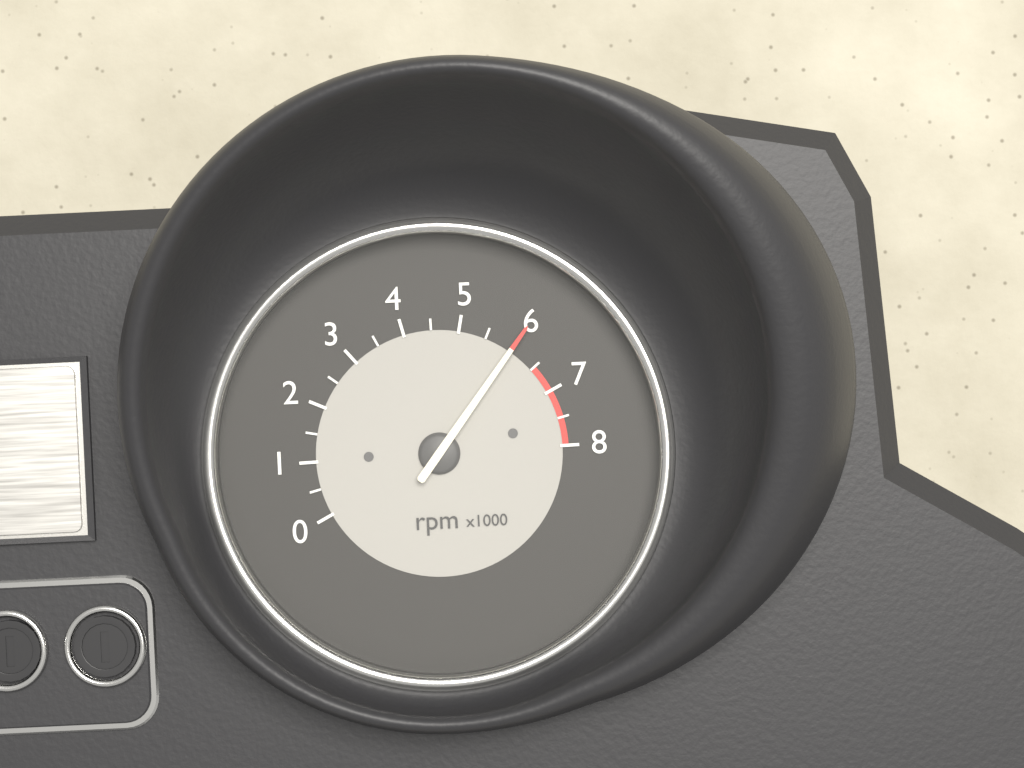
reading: 6000 rpm
